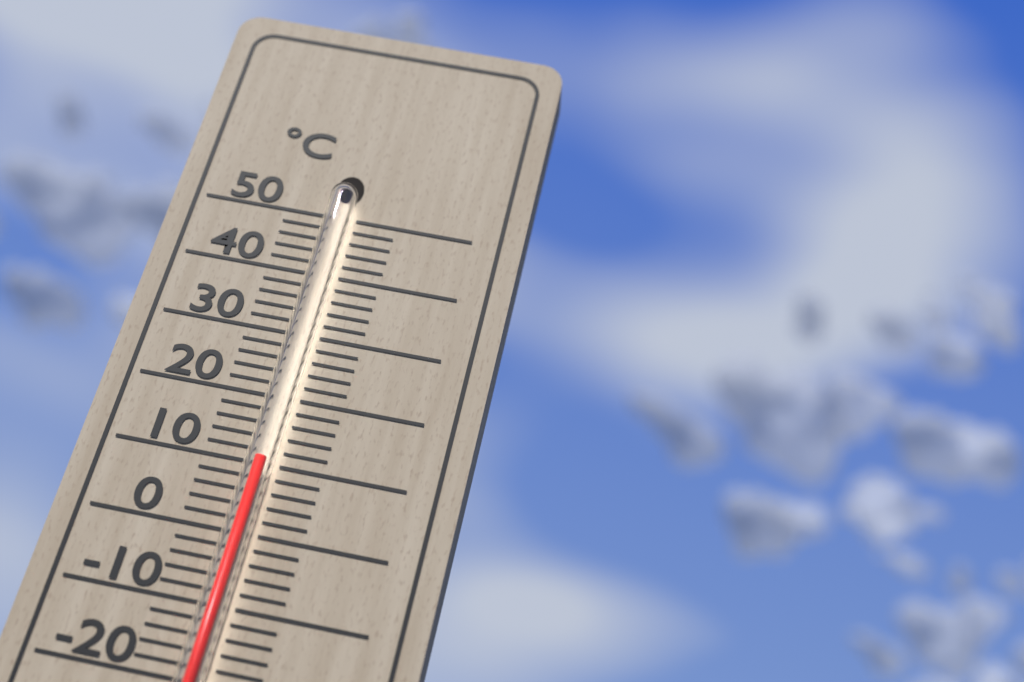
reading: 10 °C
